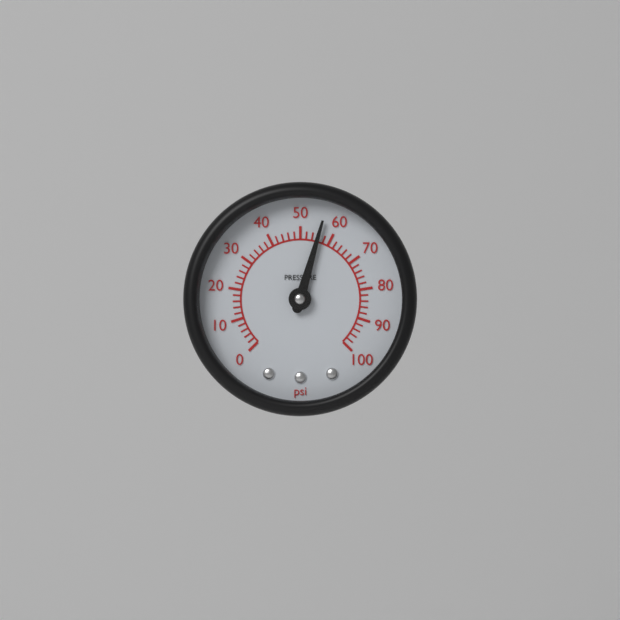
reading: 56 psi
